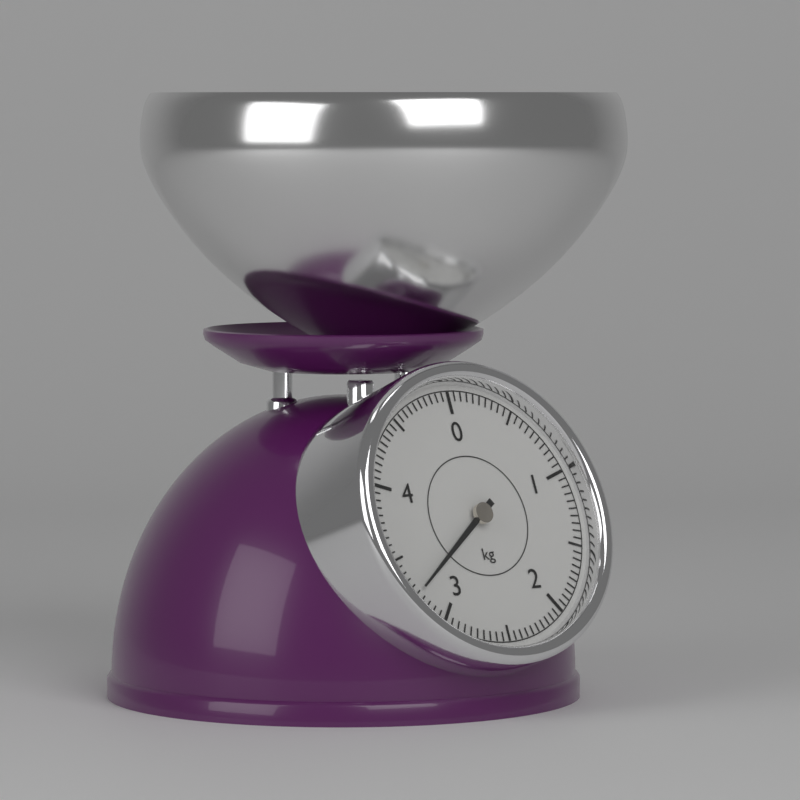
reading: 3.25 kg
